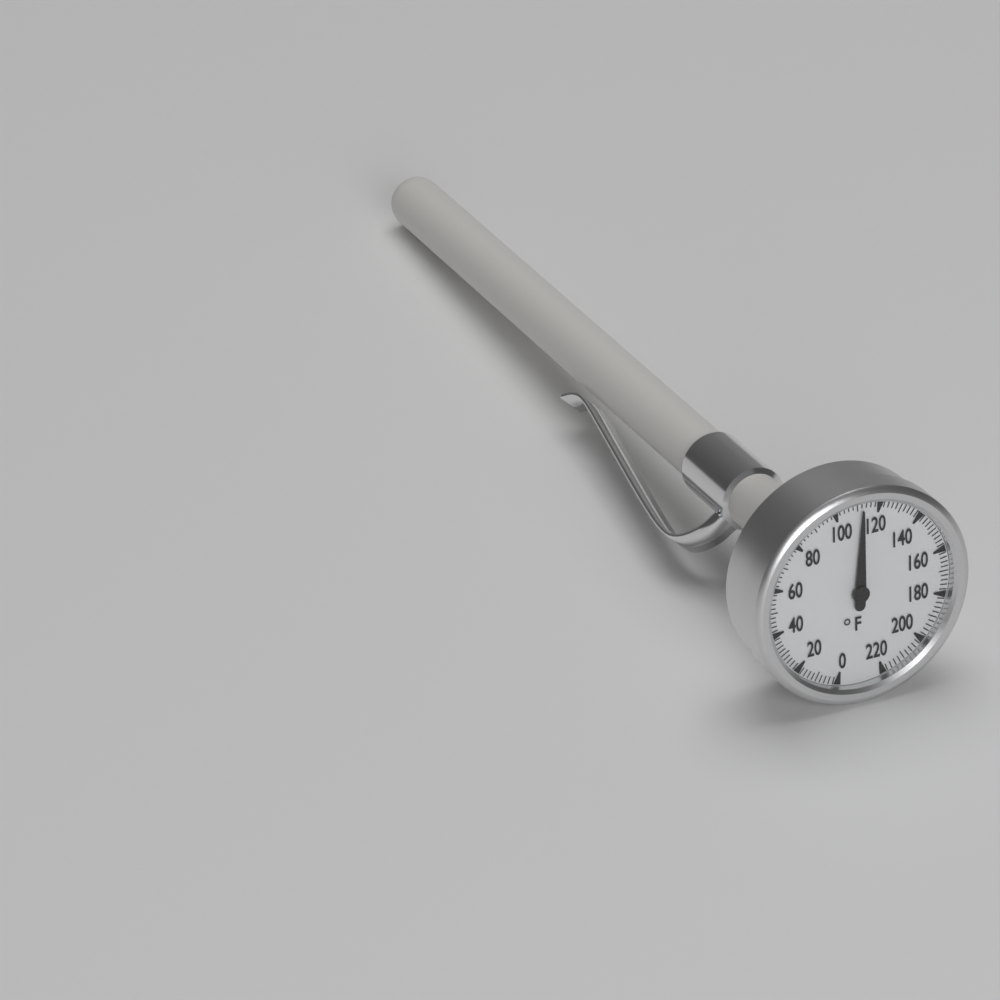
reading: 112 °F
